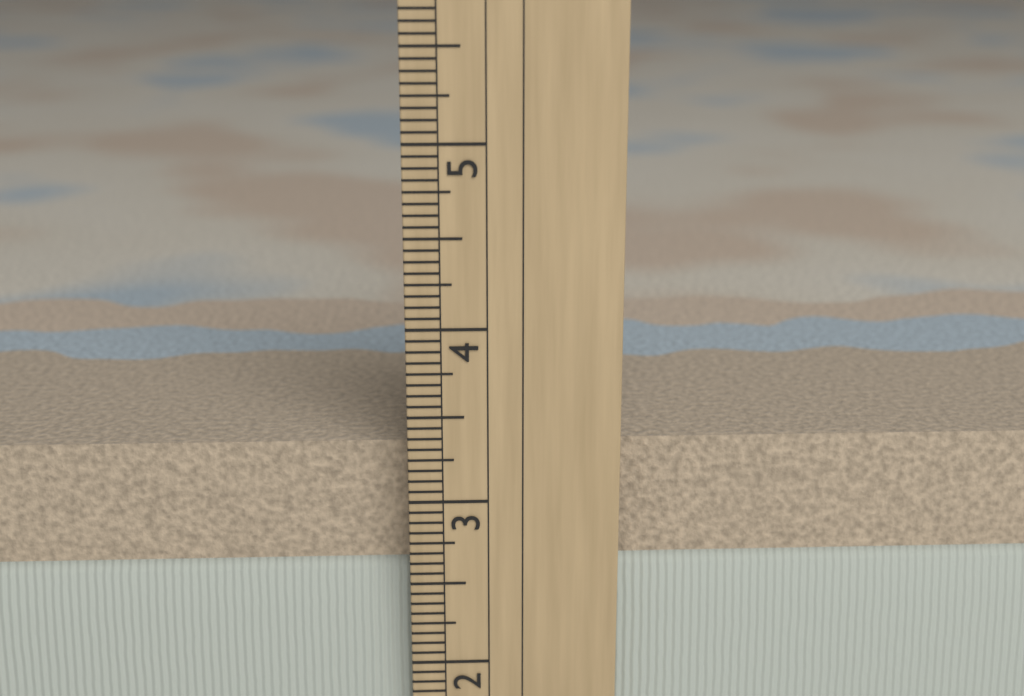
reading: 3.3125 in
